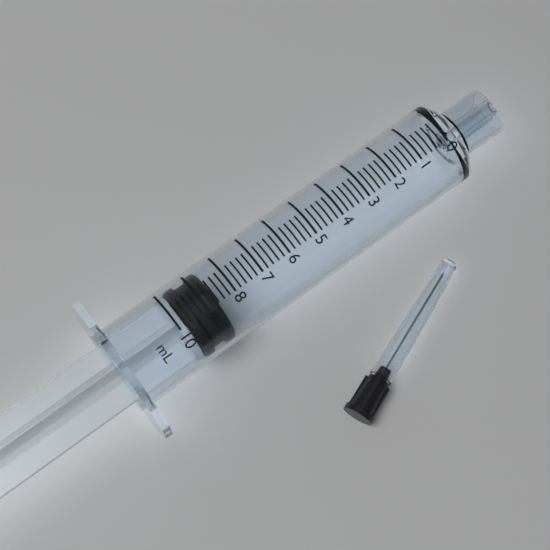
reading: 8.6 ml
